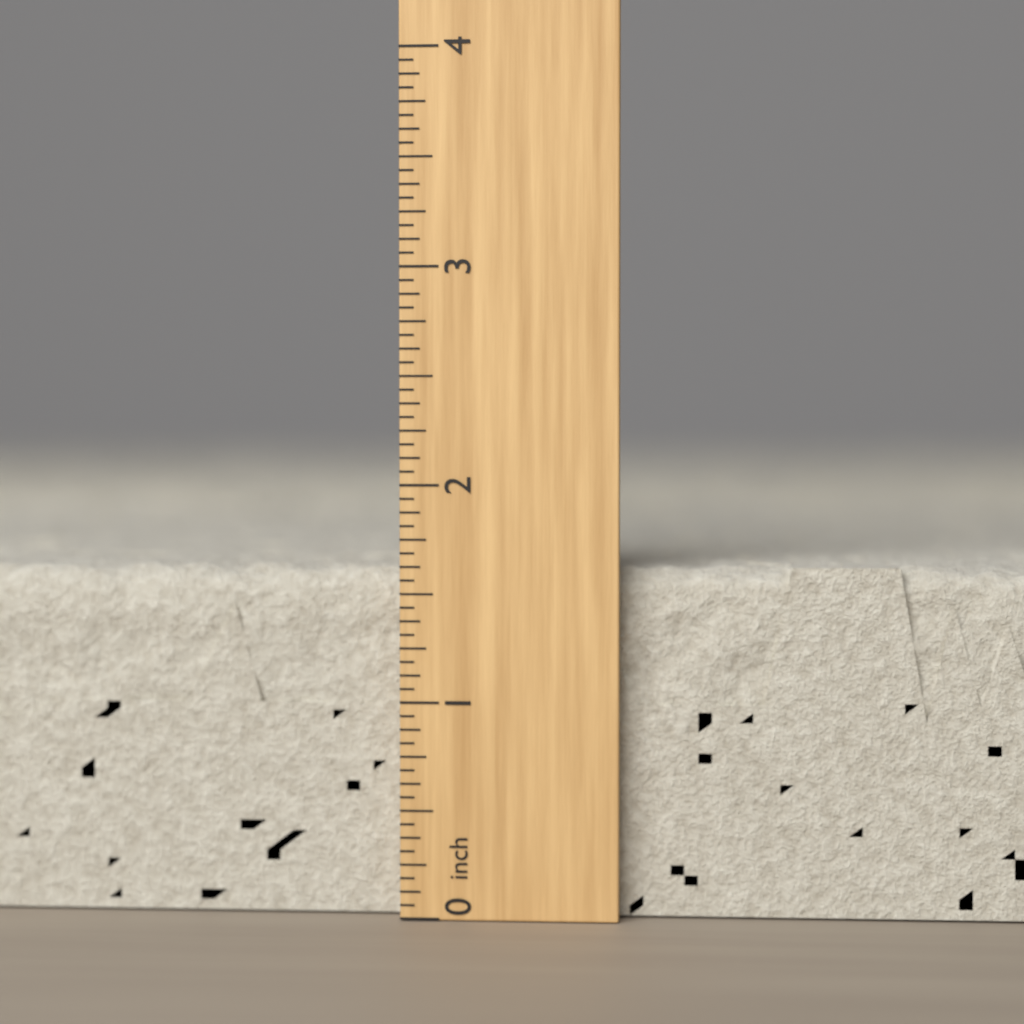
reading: 1.6250 inch
